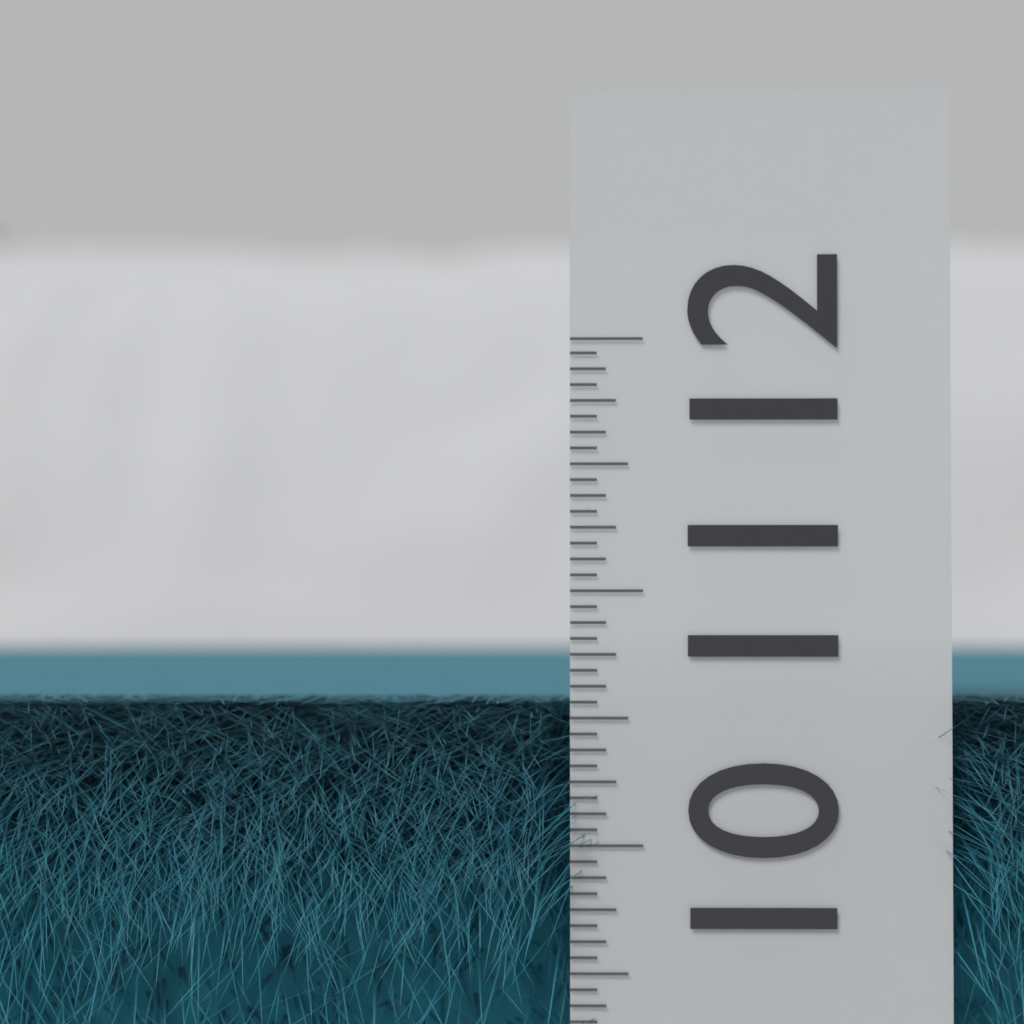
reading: 10.5625 (no unit)
